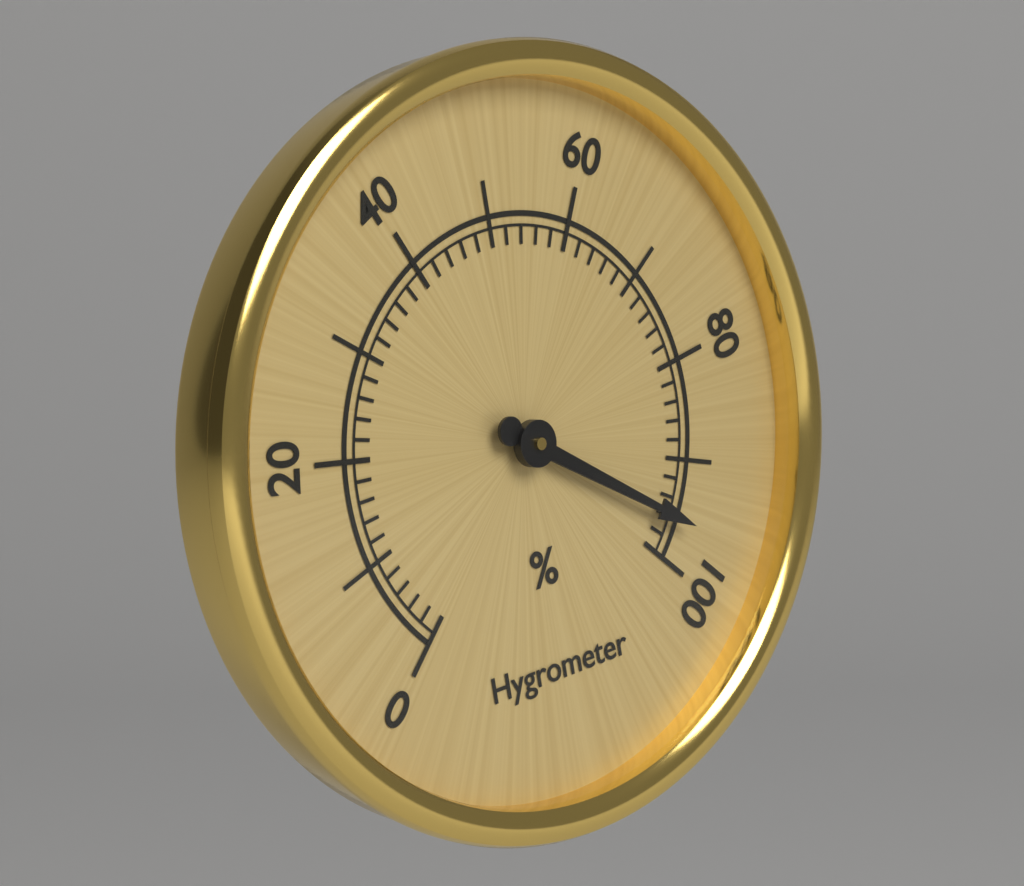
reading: 96 %
